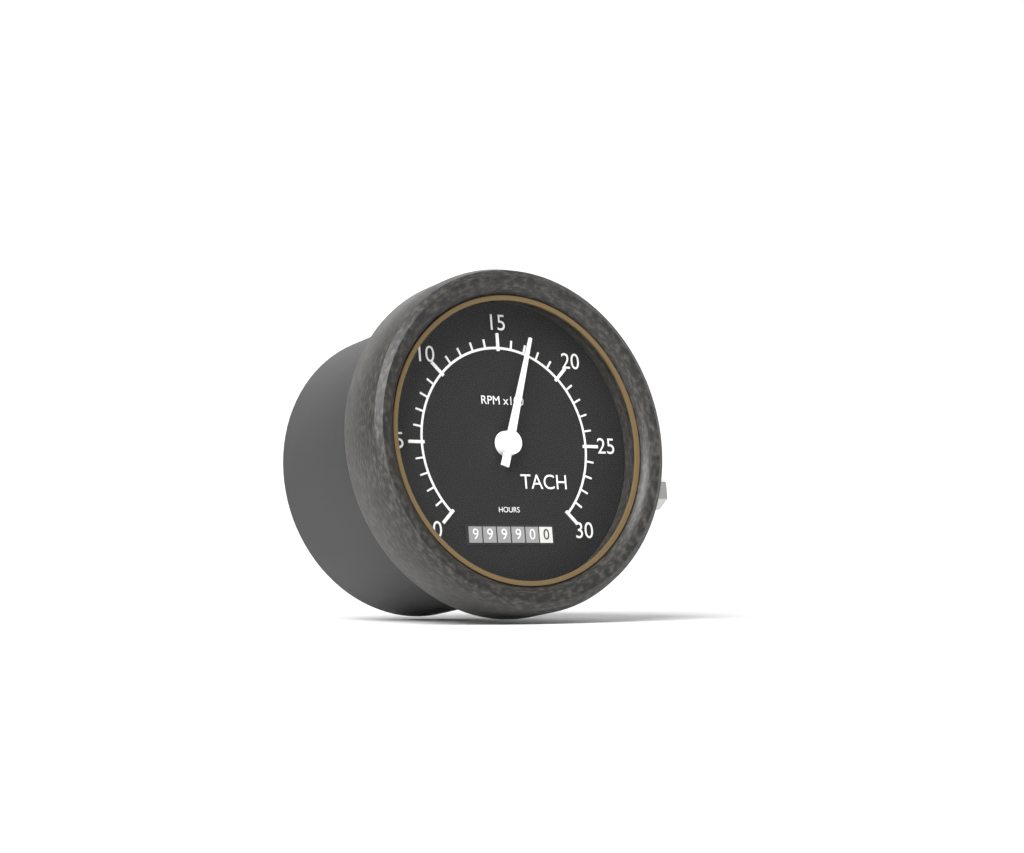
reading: 1700 RPM
